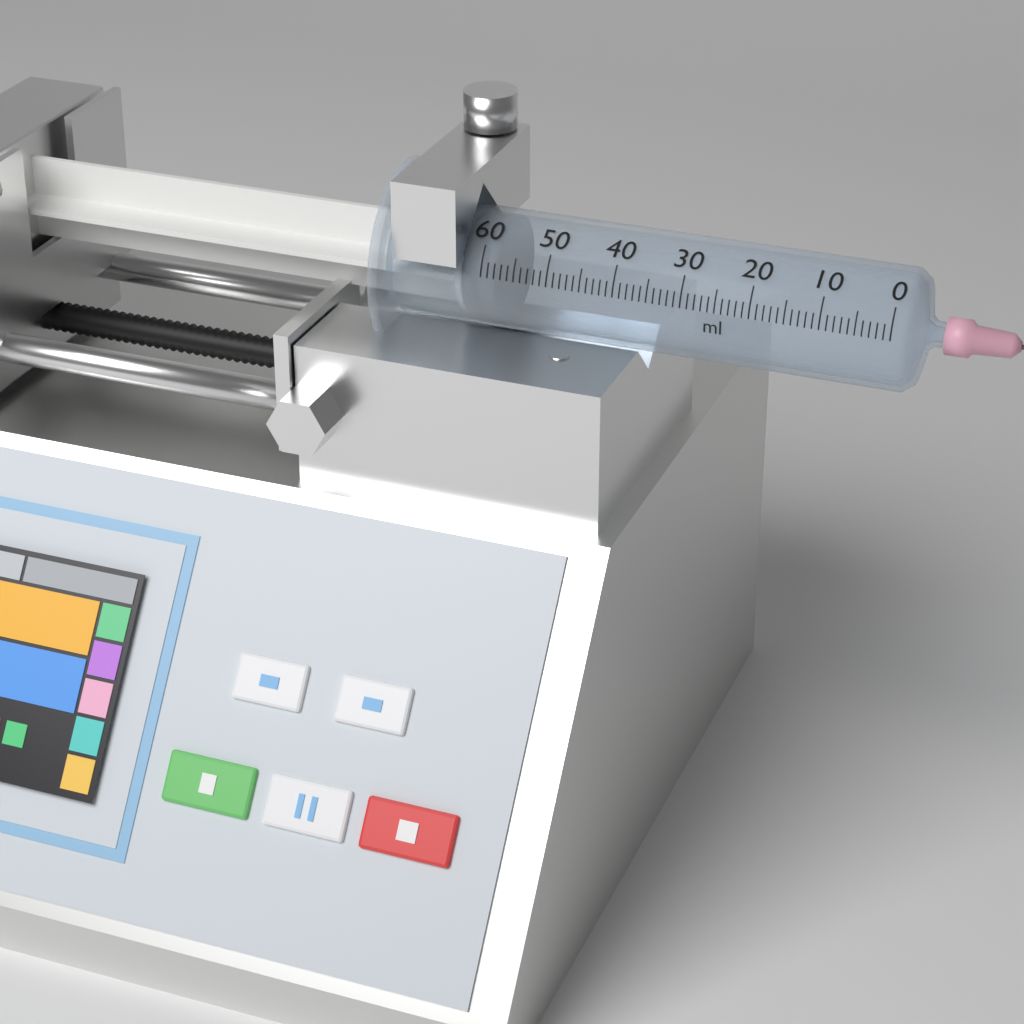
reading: 58 ml
